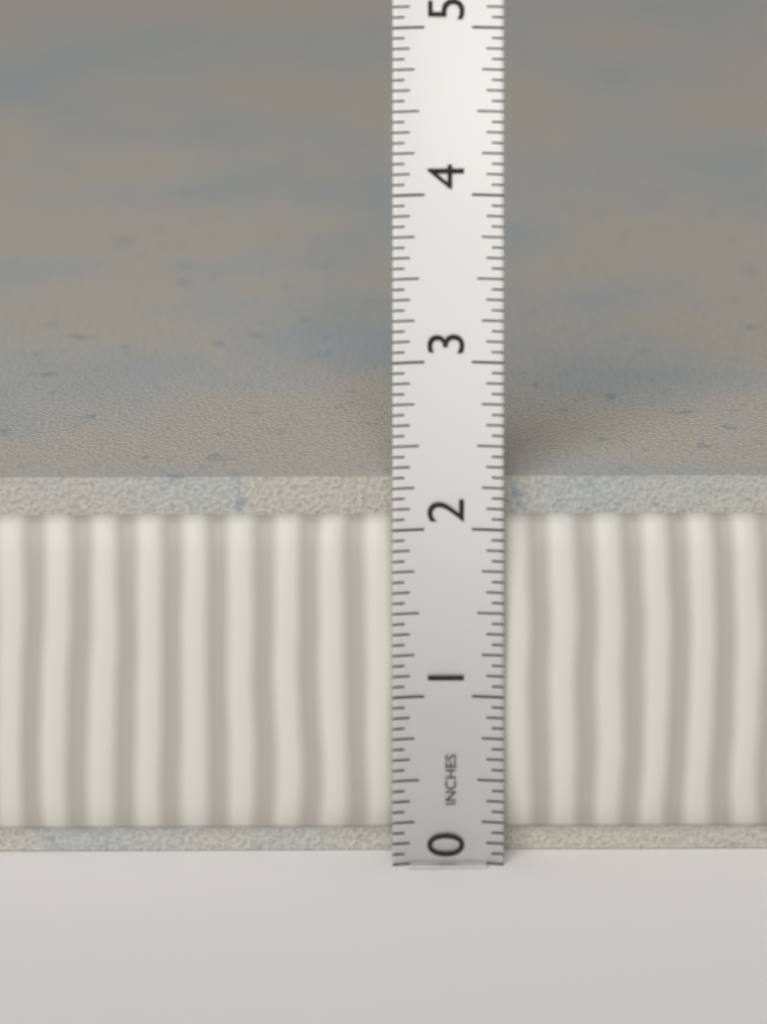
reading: 2.2500 in
